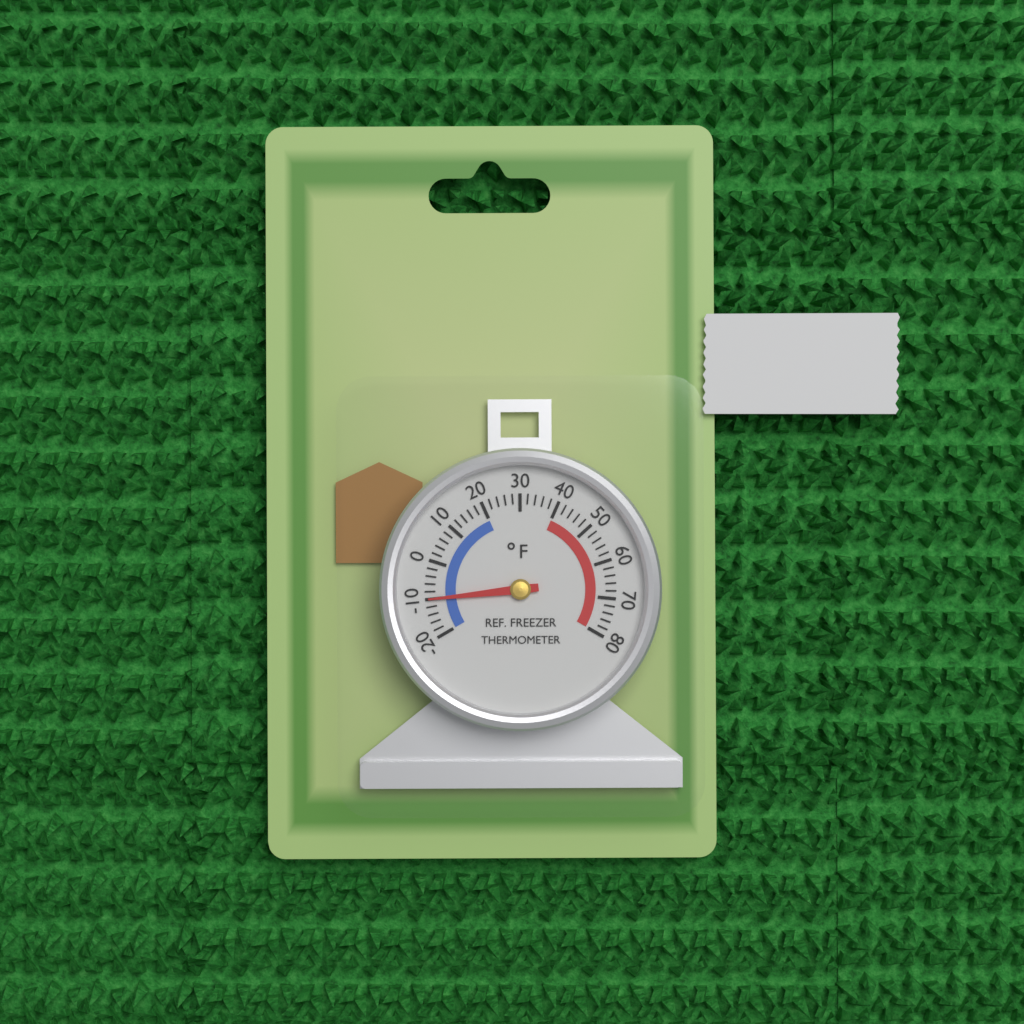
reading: -10 °F
